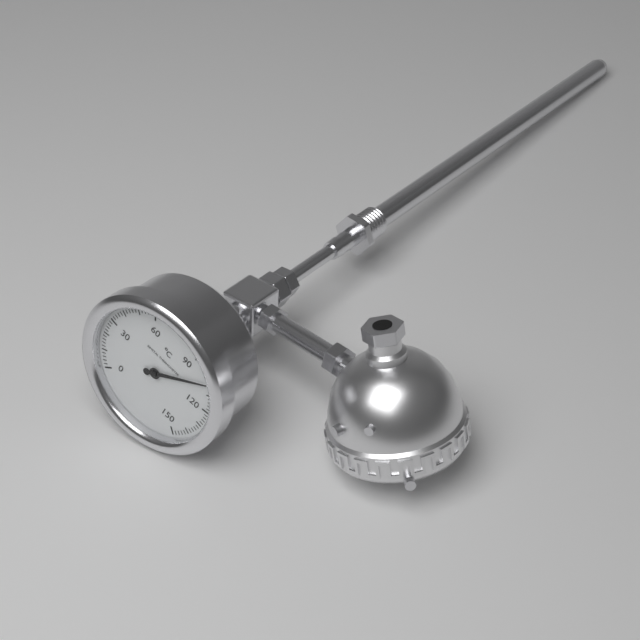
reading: 104 °C
